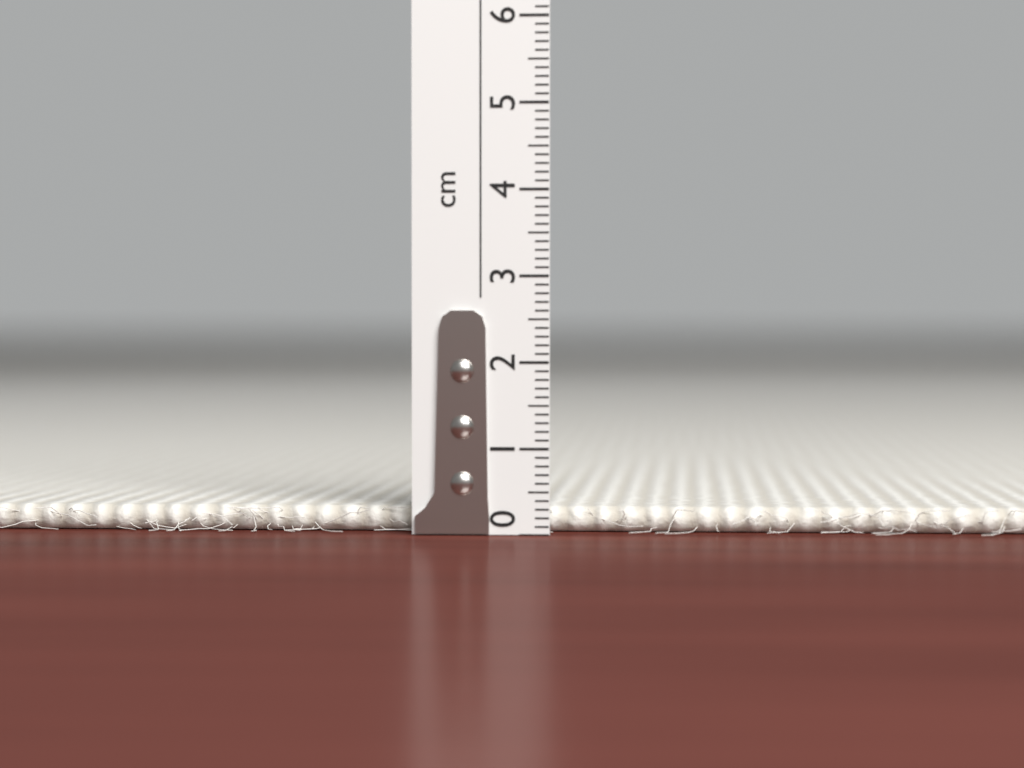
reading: 0.3 cm
